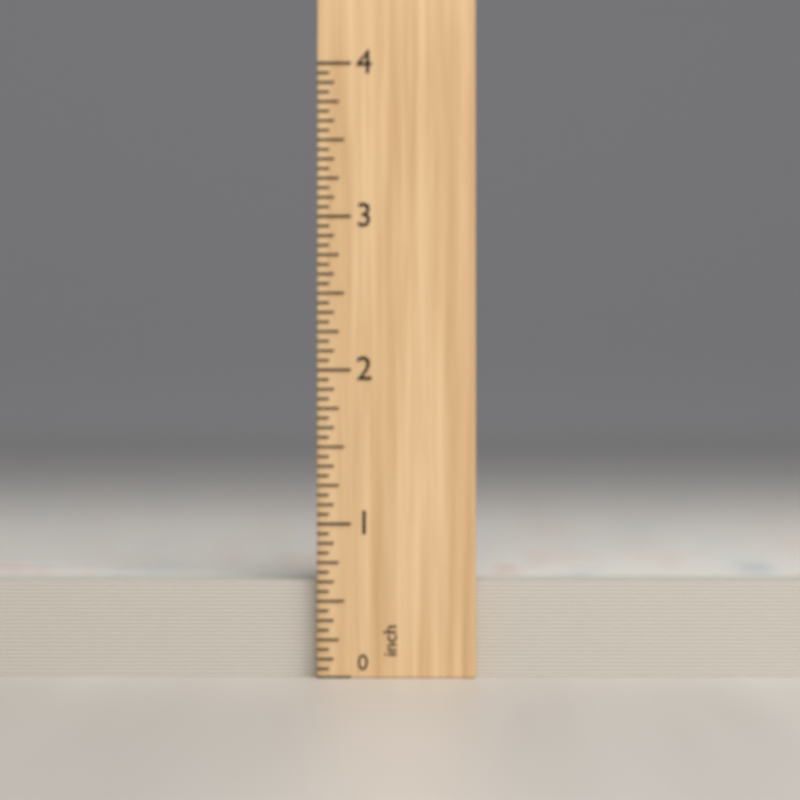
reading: 0.6250 inch
